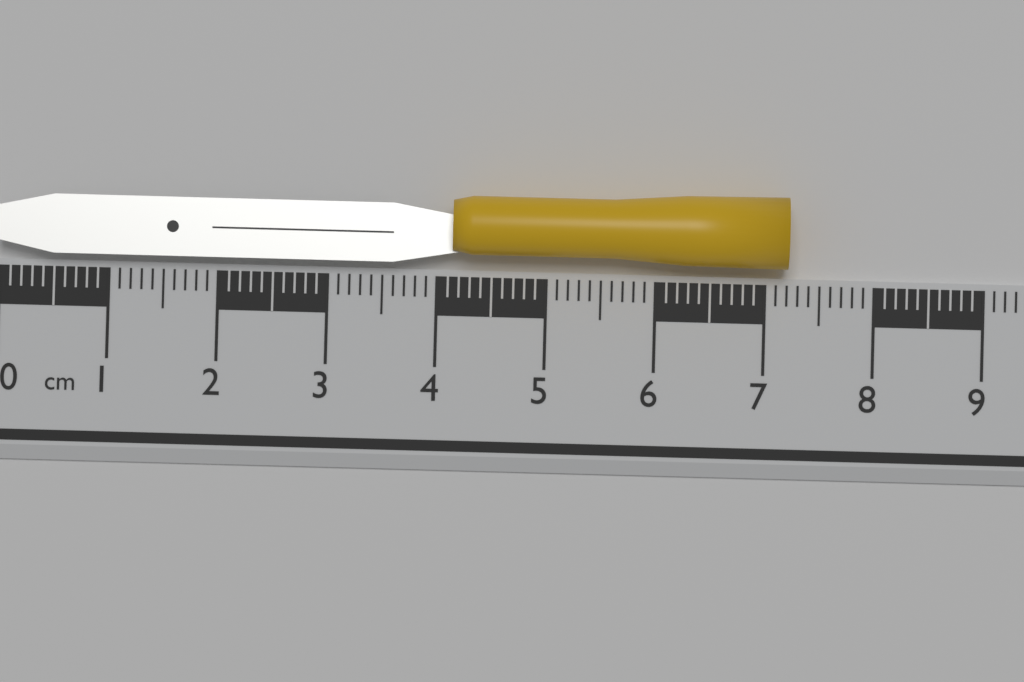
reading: 7.2 cm
